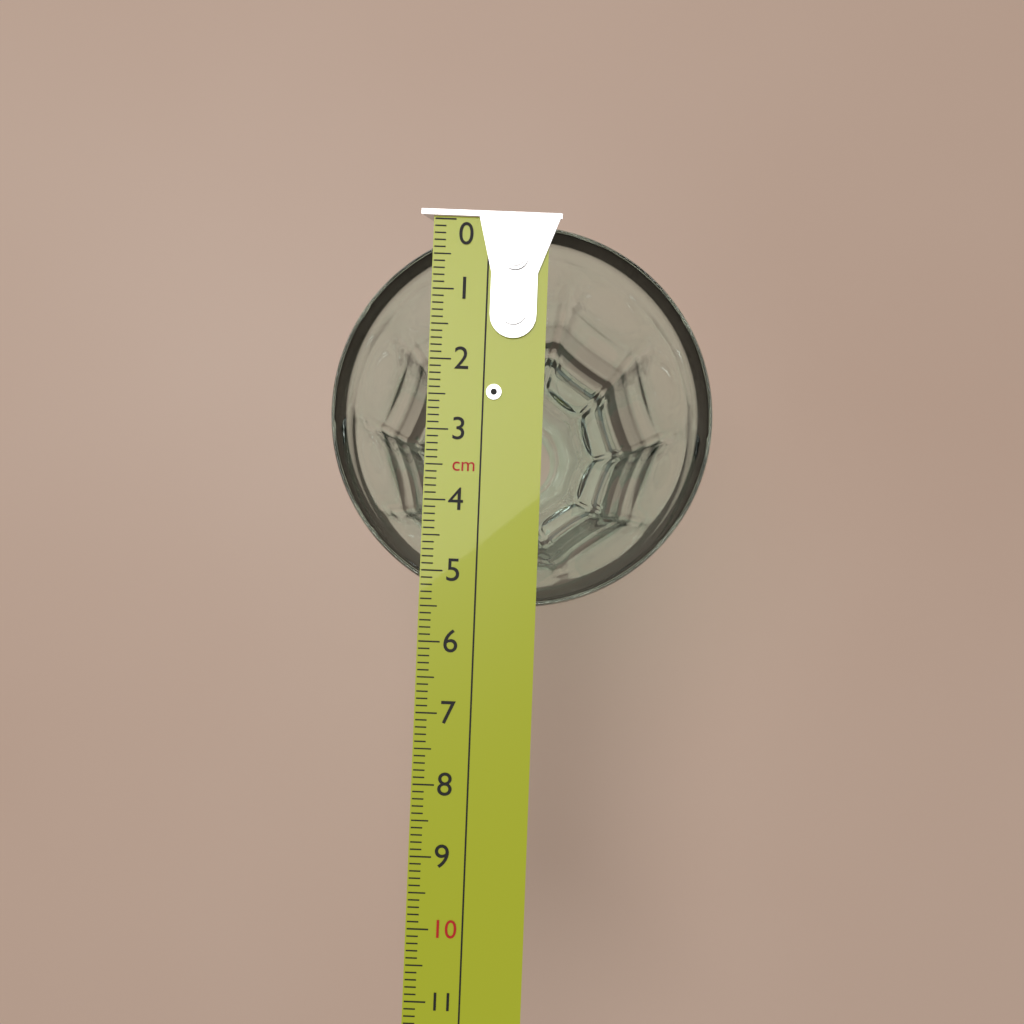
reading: 5.5 cm
